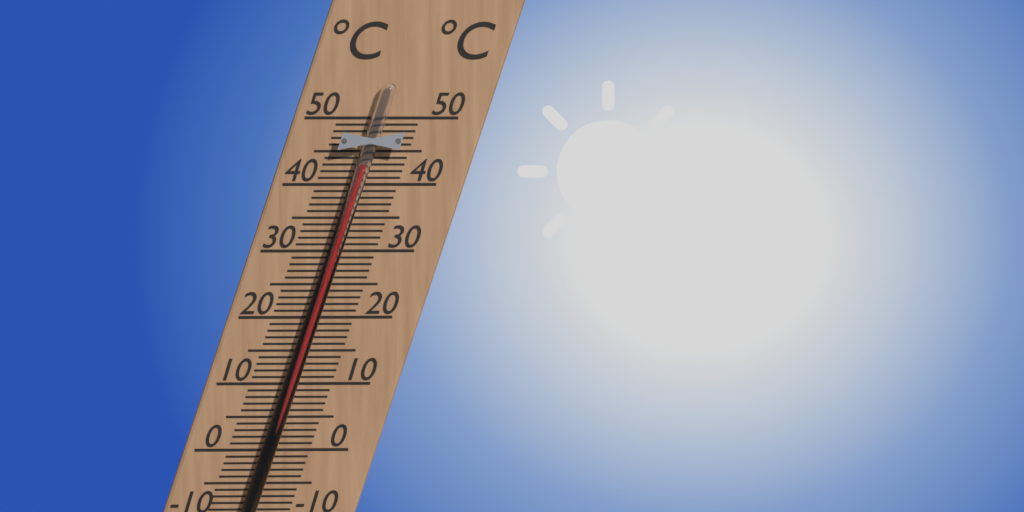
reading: 43 °C
